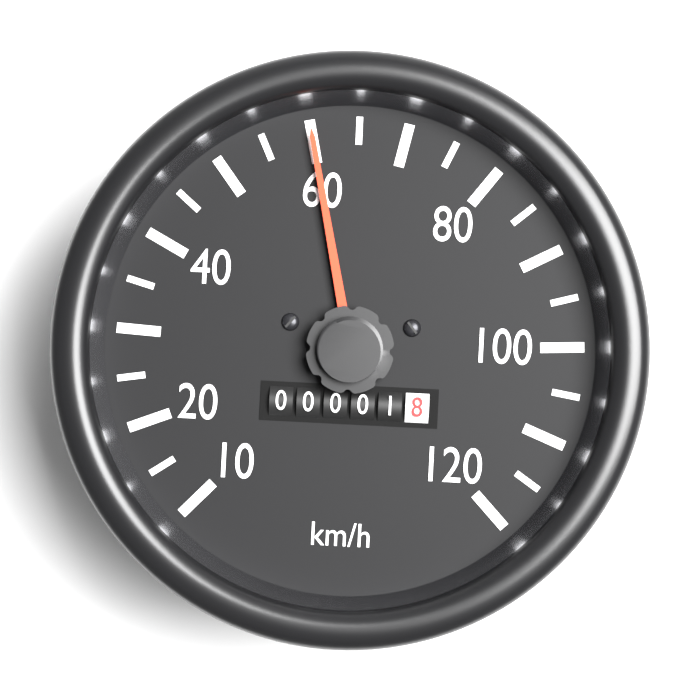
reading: 60 km/h
